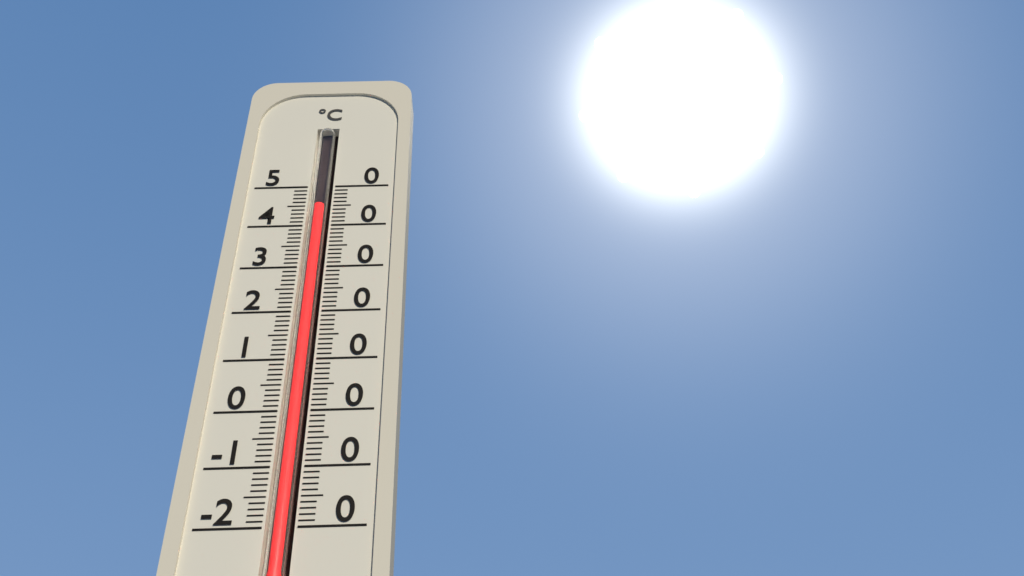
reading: 45 °C
